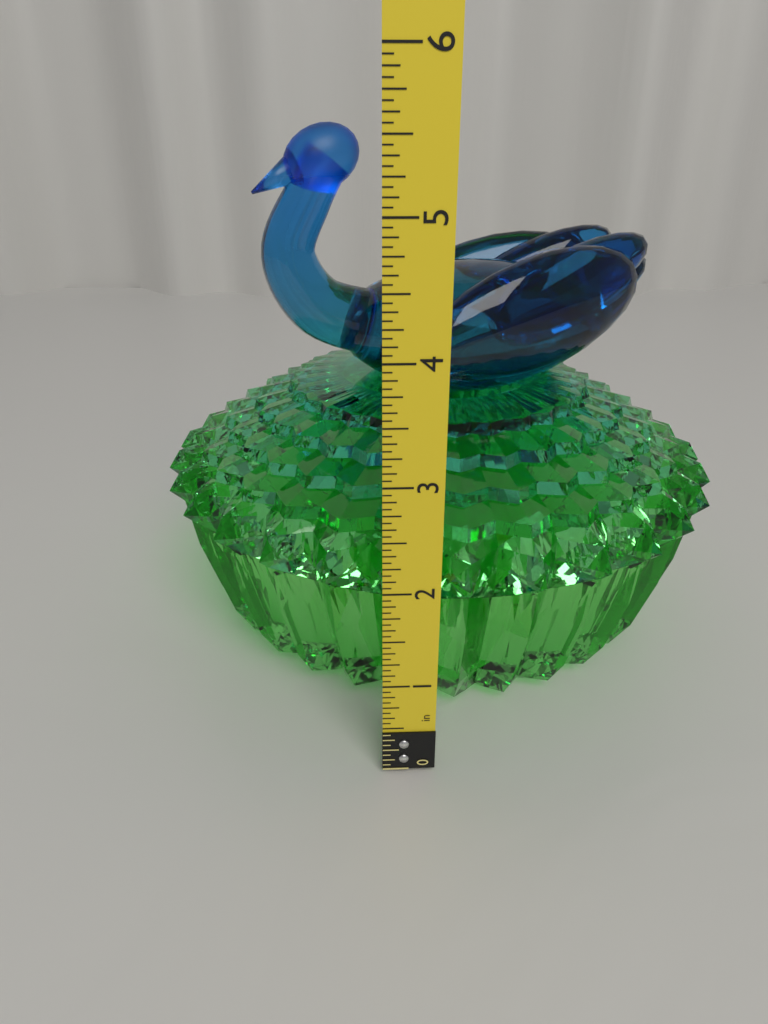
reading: 5.6250 in
